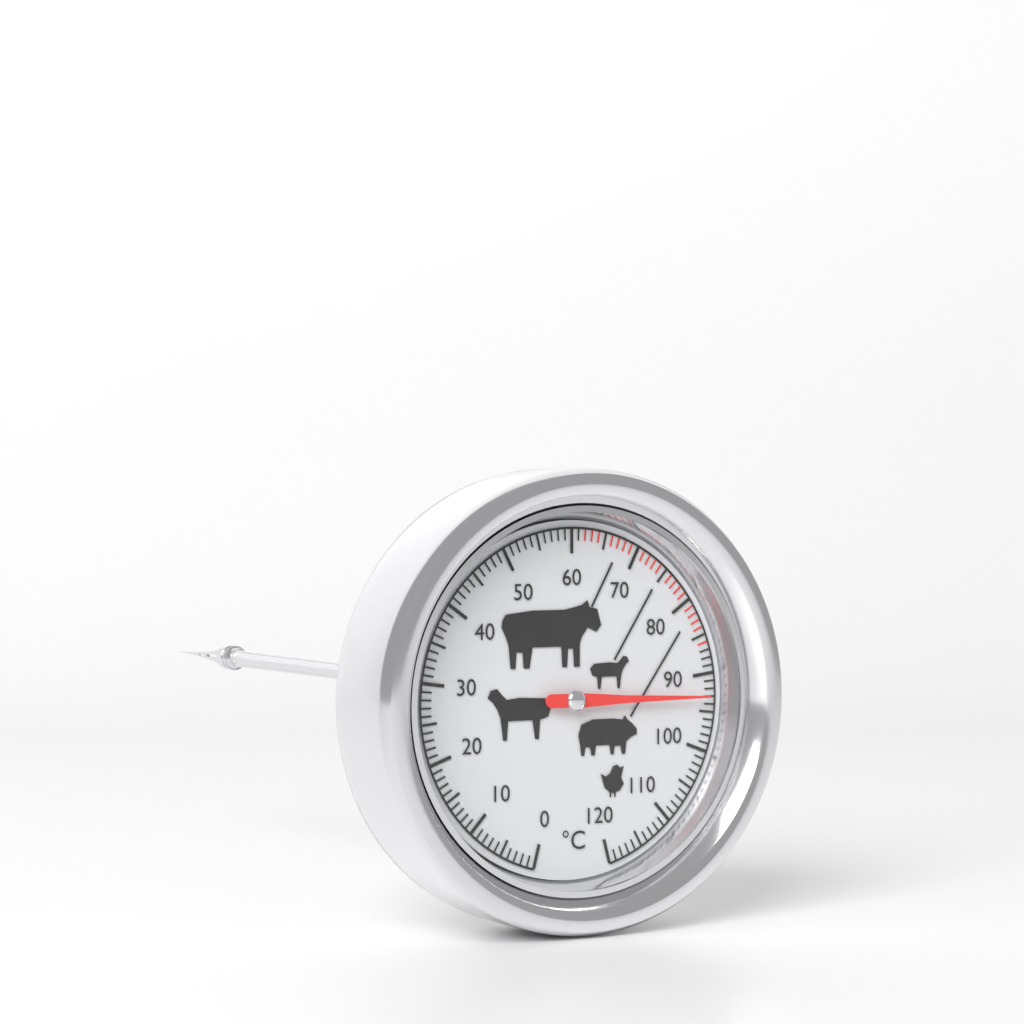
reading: 93 °C
